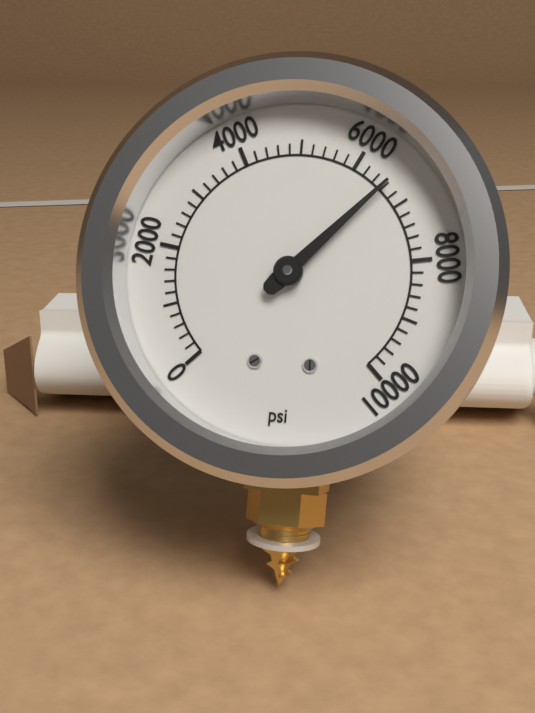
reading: 6600 psi
